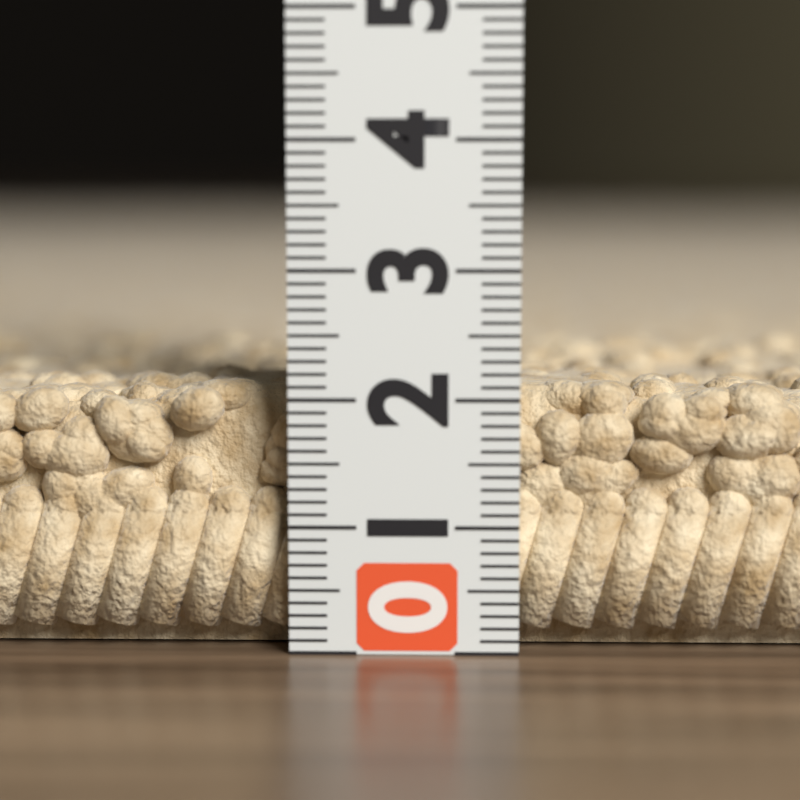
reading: 2.1 (no unit)
